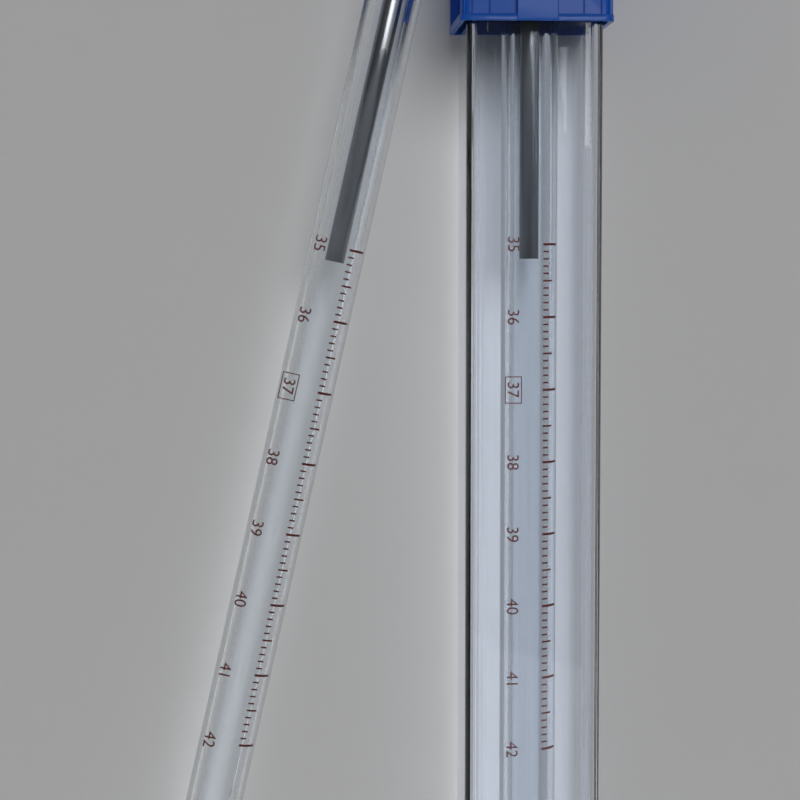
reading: 35.2 °C
